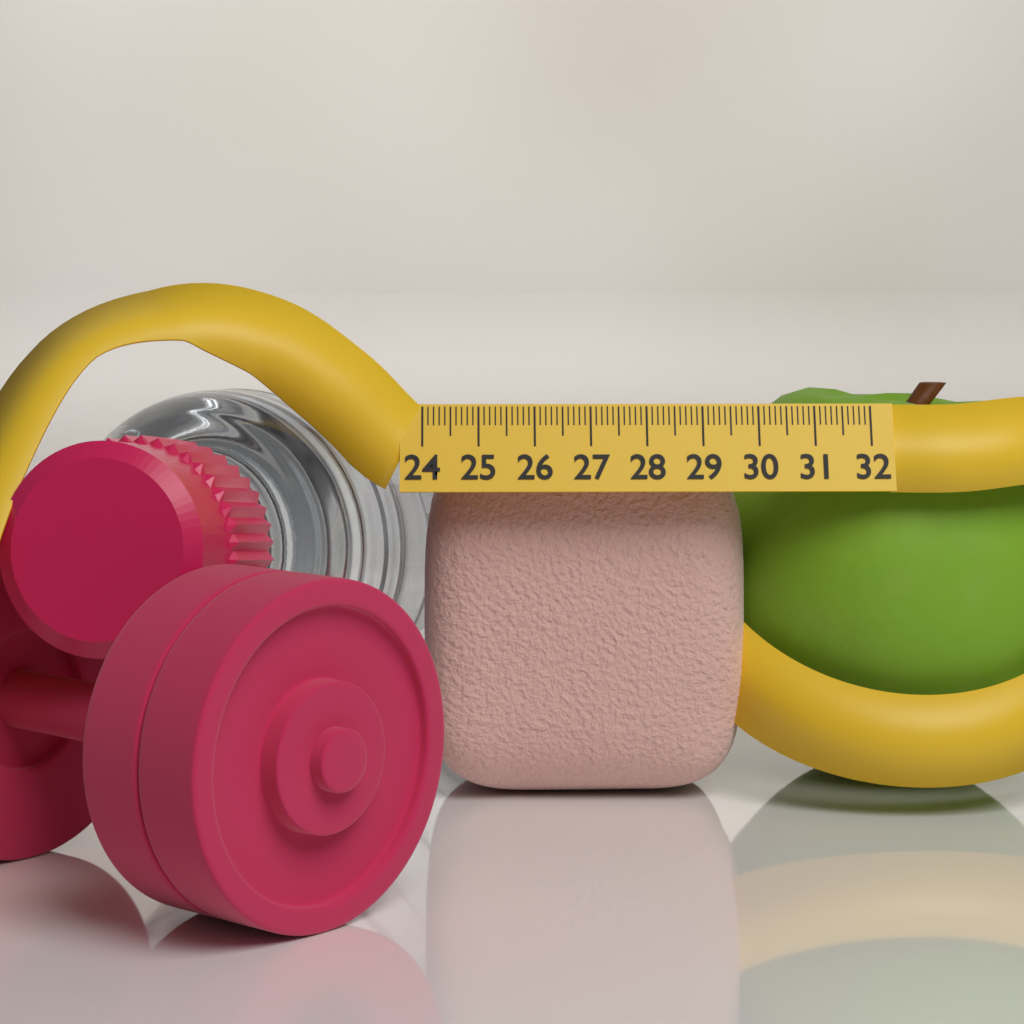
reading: 29.9 (no unit)
